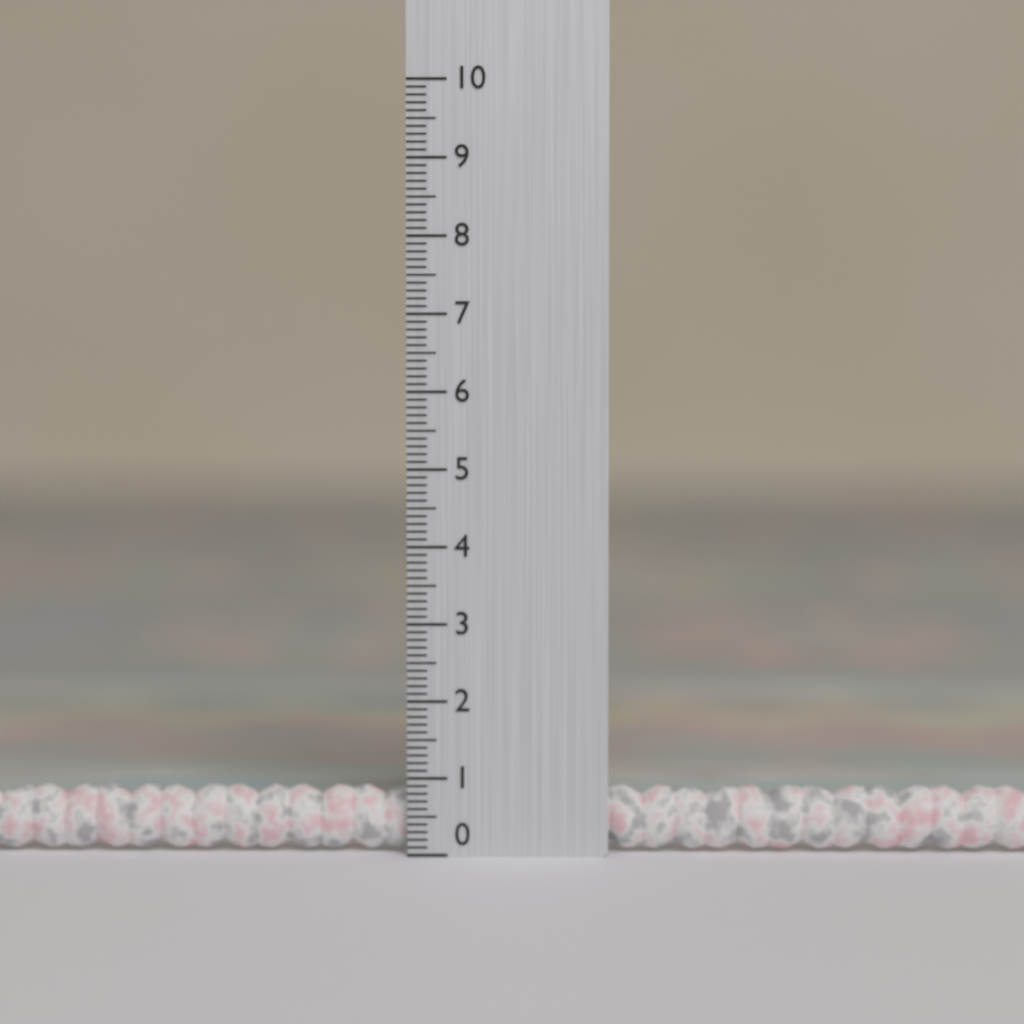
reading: 0.9 (no unit)
